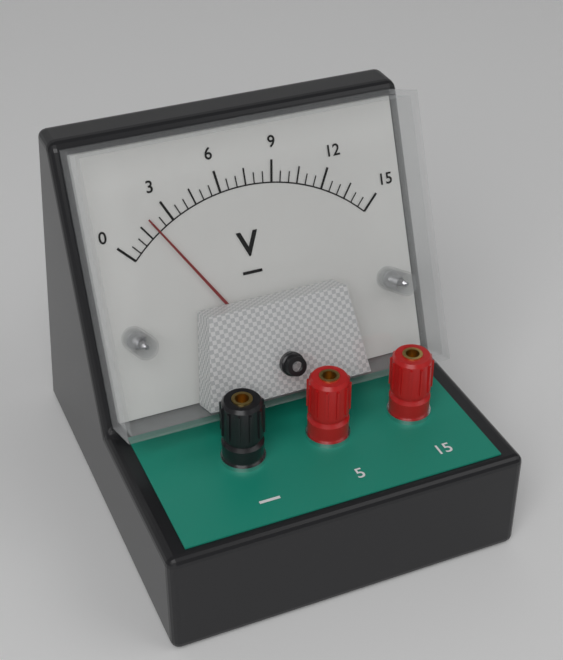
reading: 2.0 V
